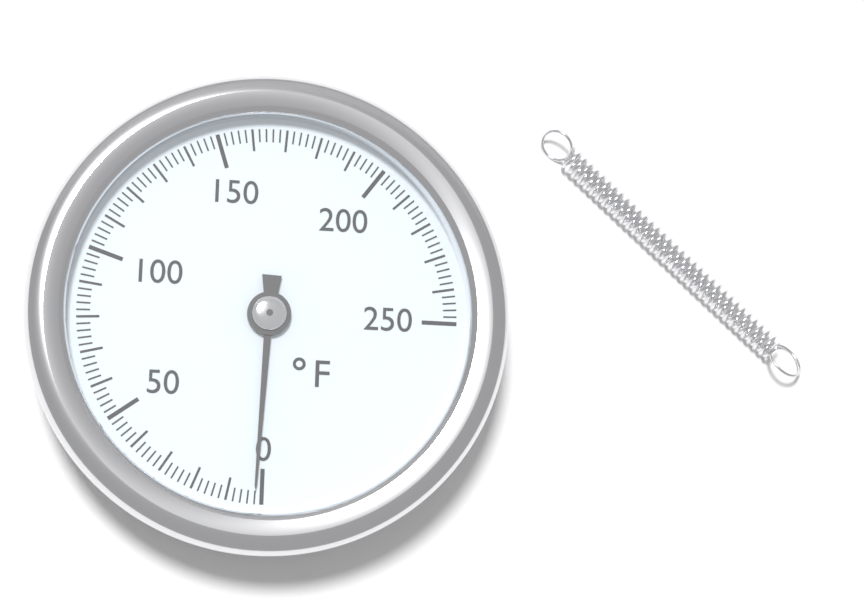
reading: 2 °F
